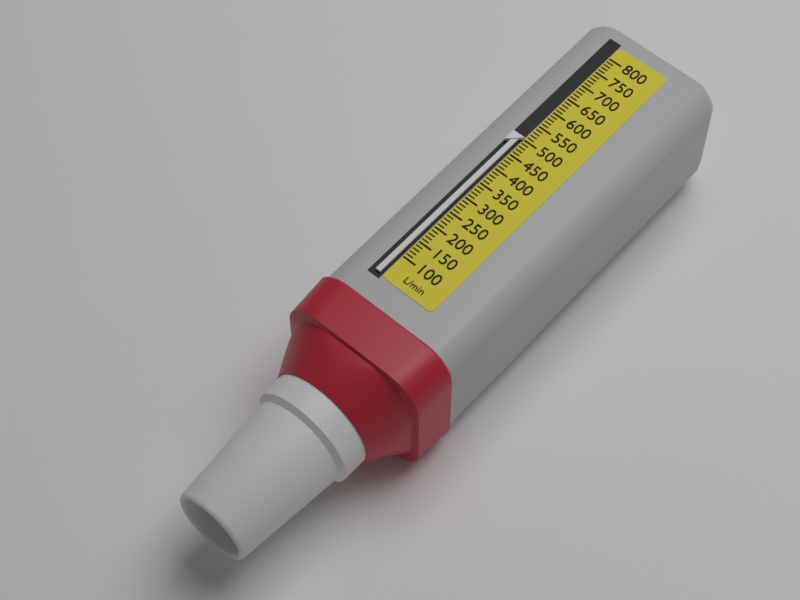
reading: 500 L/min
